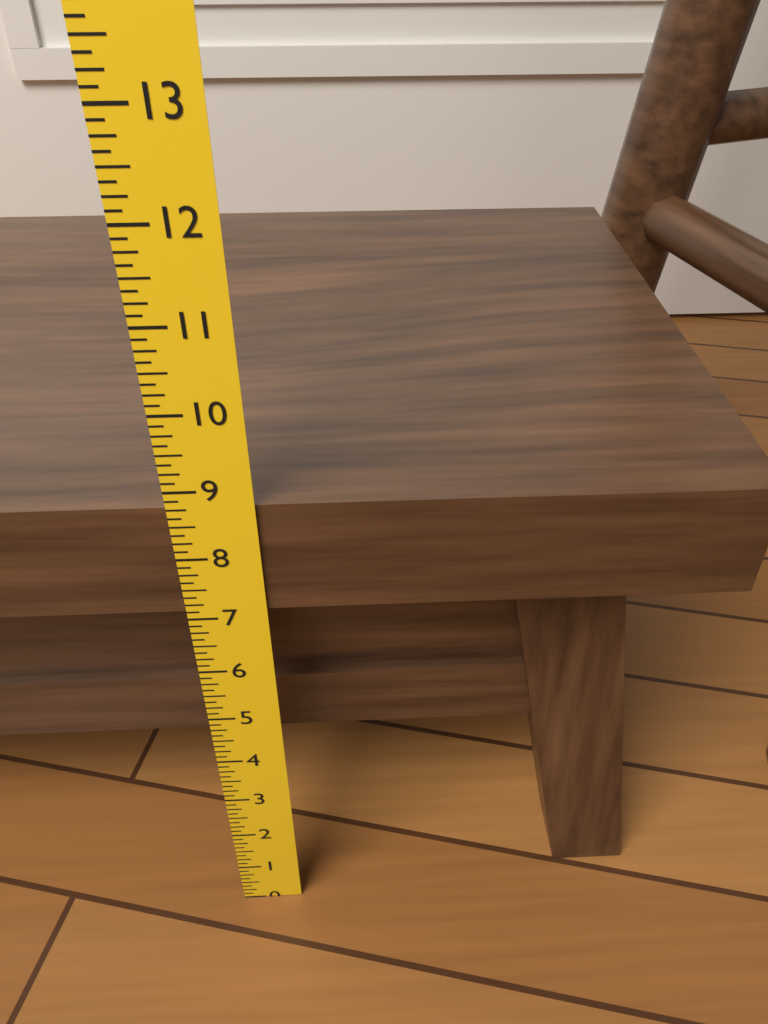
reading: 8.750 in
